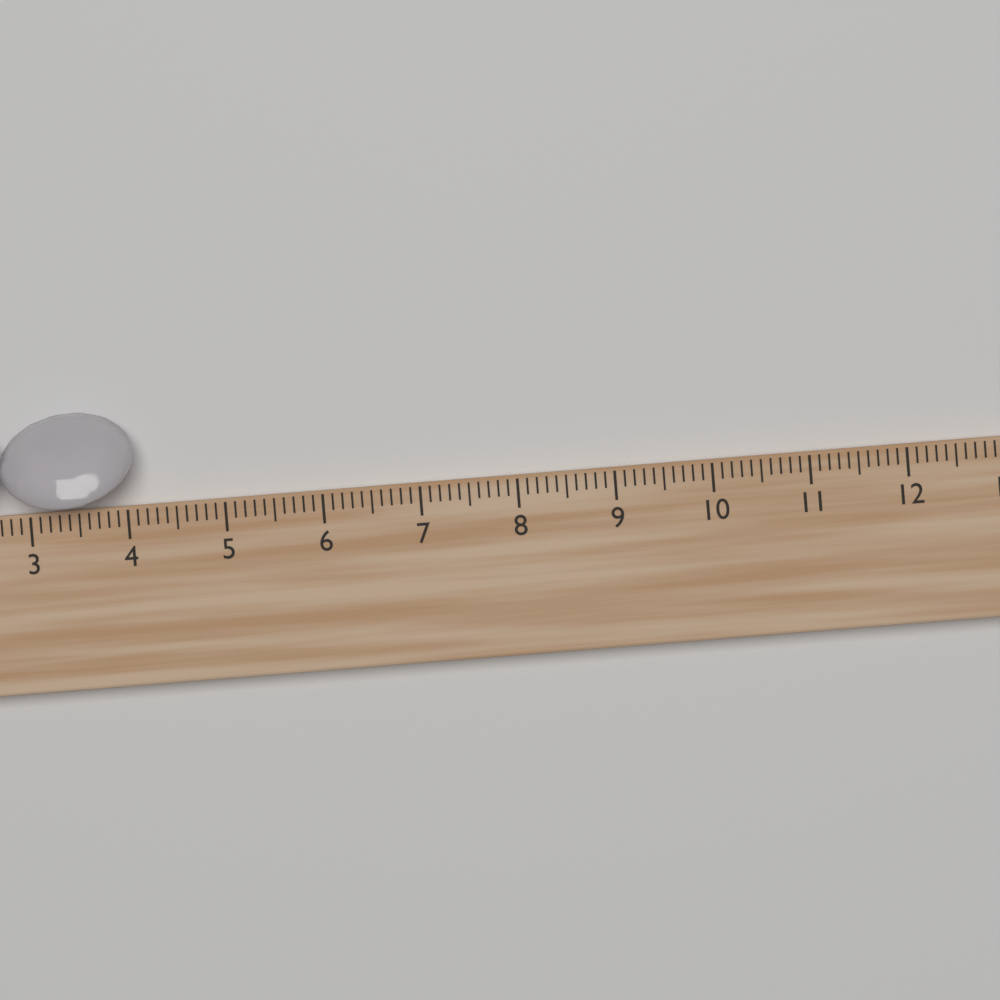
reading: 4.1 cm
